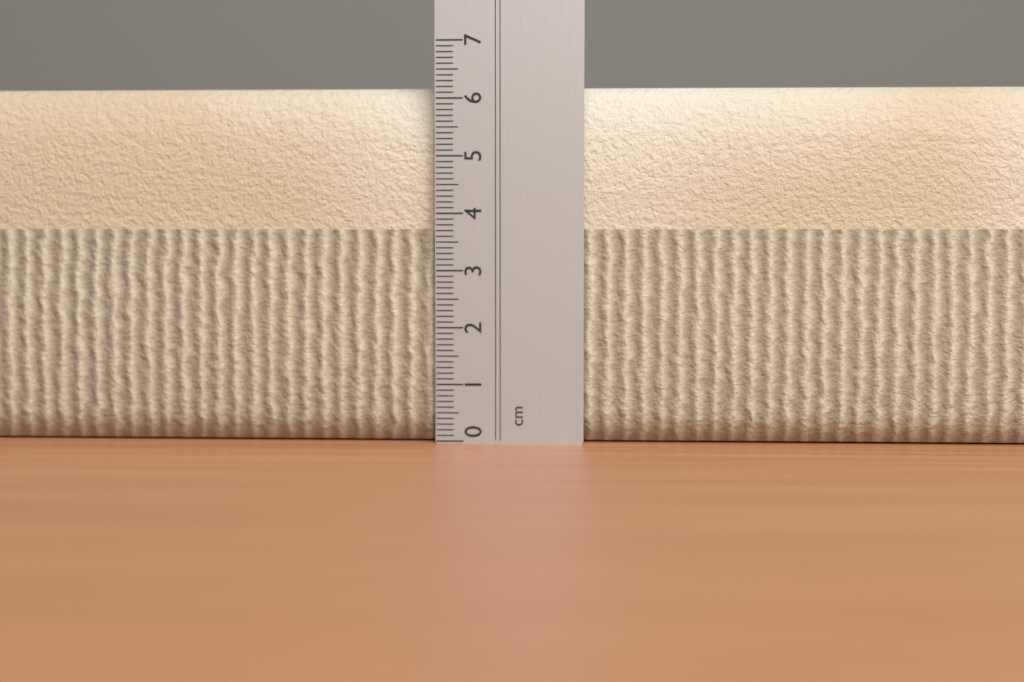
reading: 6.2 cm
